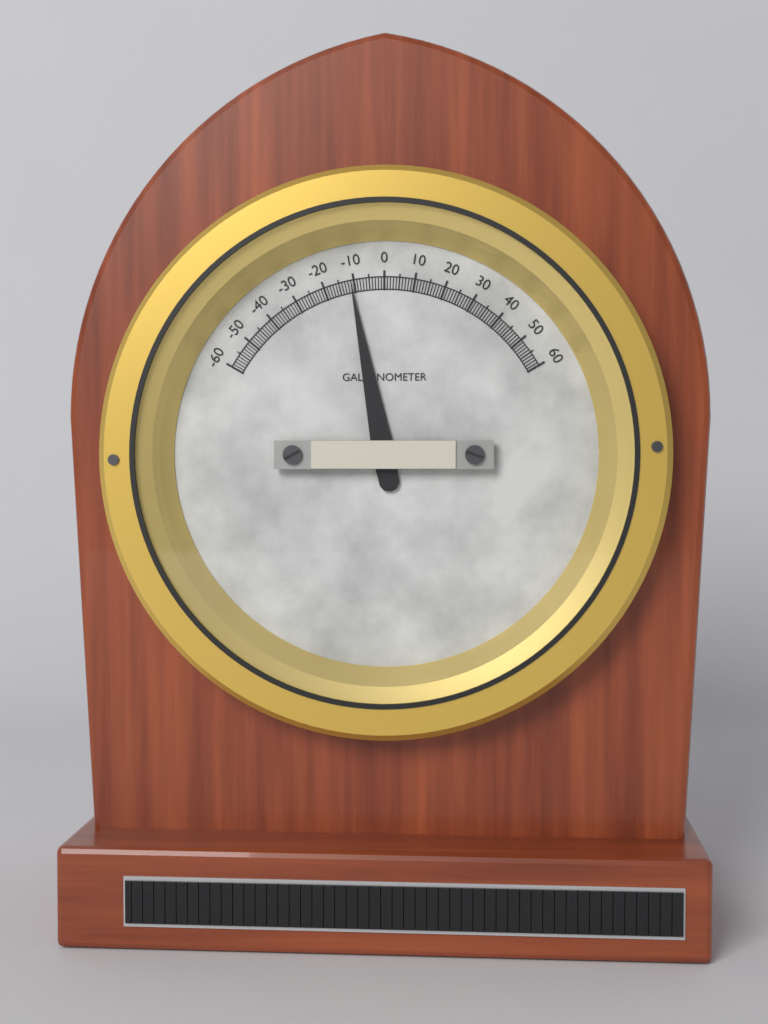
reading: -11 (no unit)
